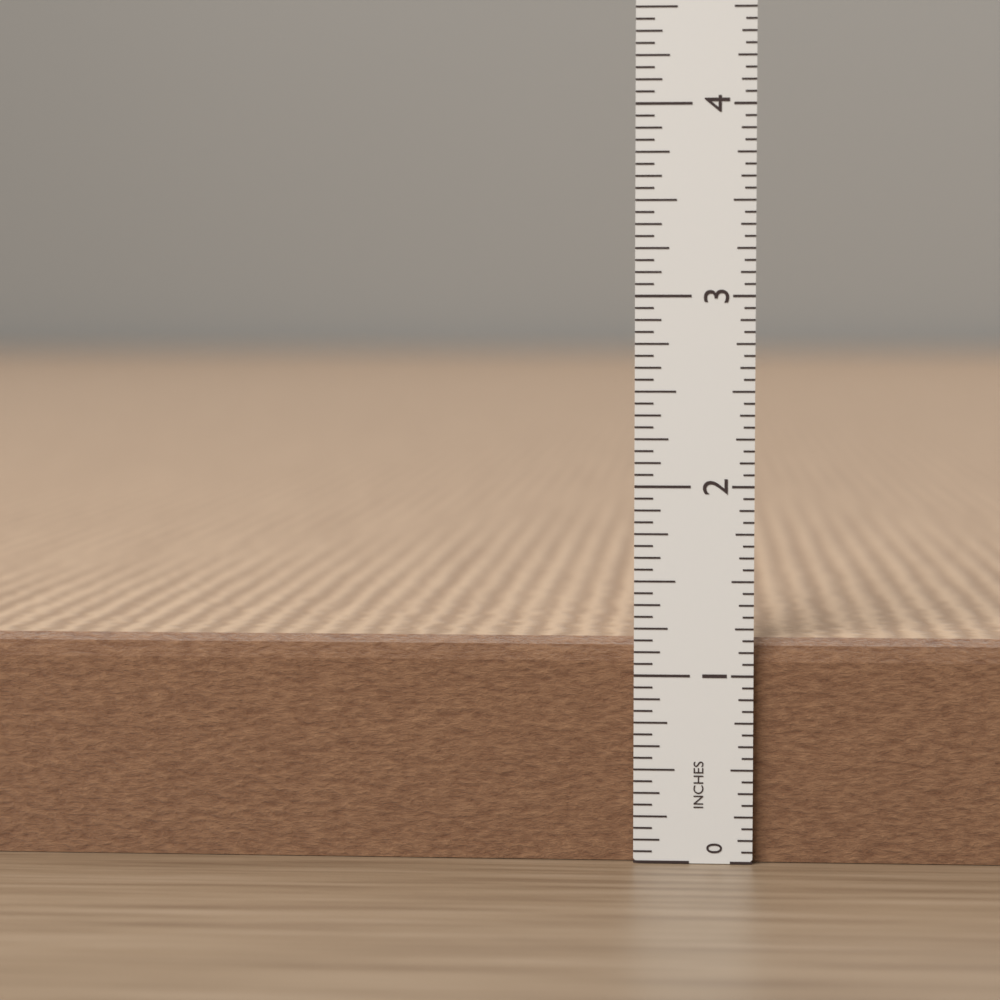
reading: 1.1875 in
